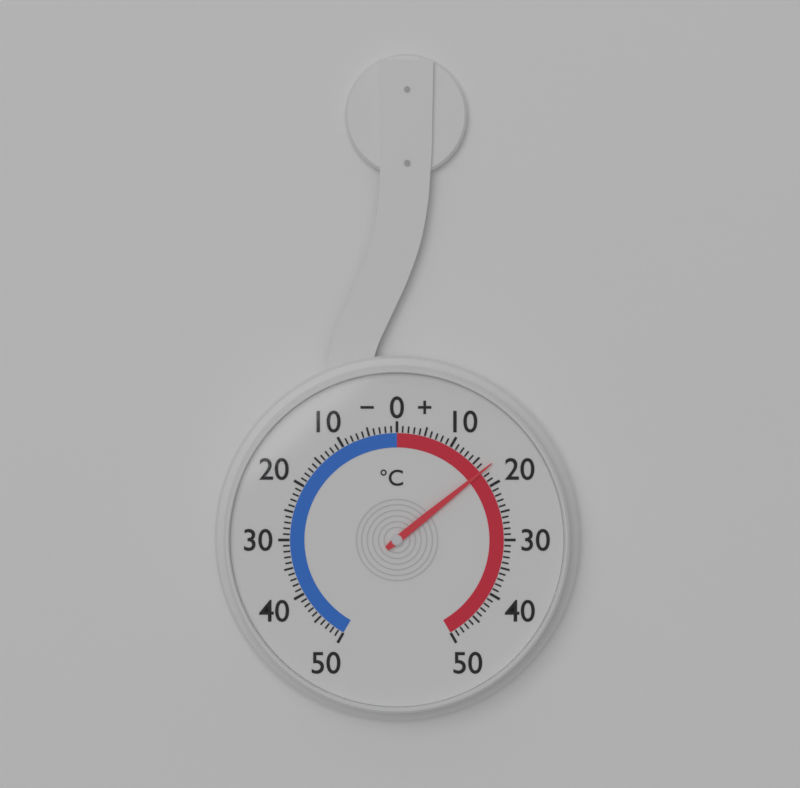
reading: 17 °C
